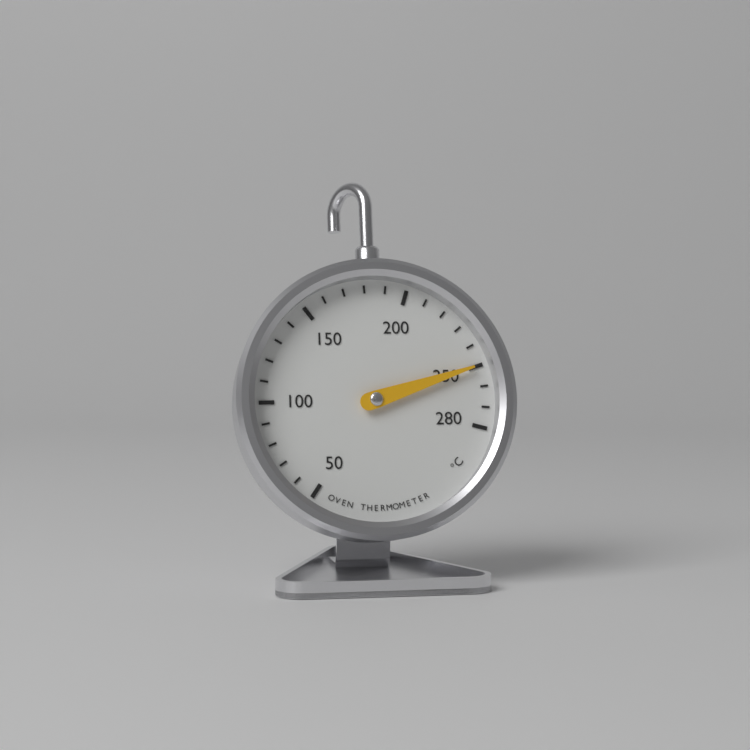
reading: 250 °C
